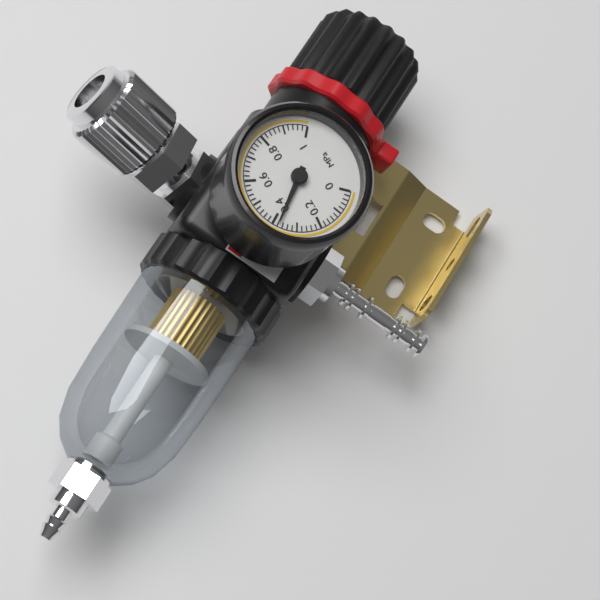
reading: 0.38 MPa
